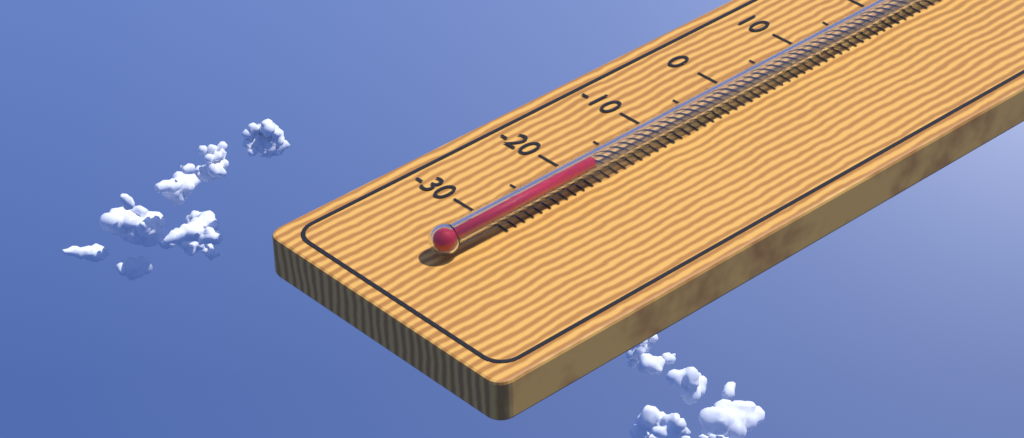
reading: -19 °C
